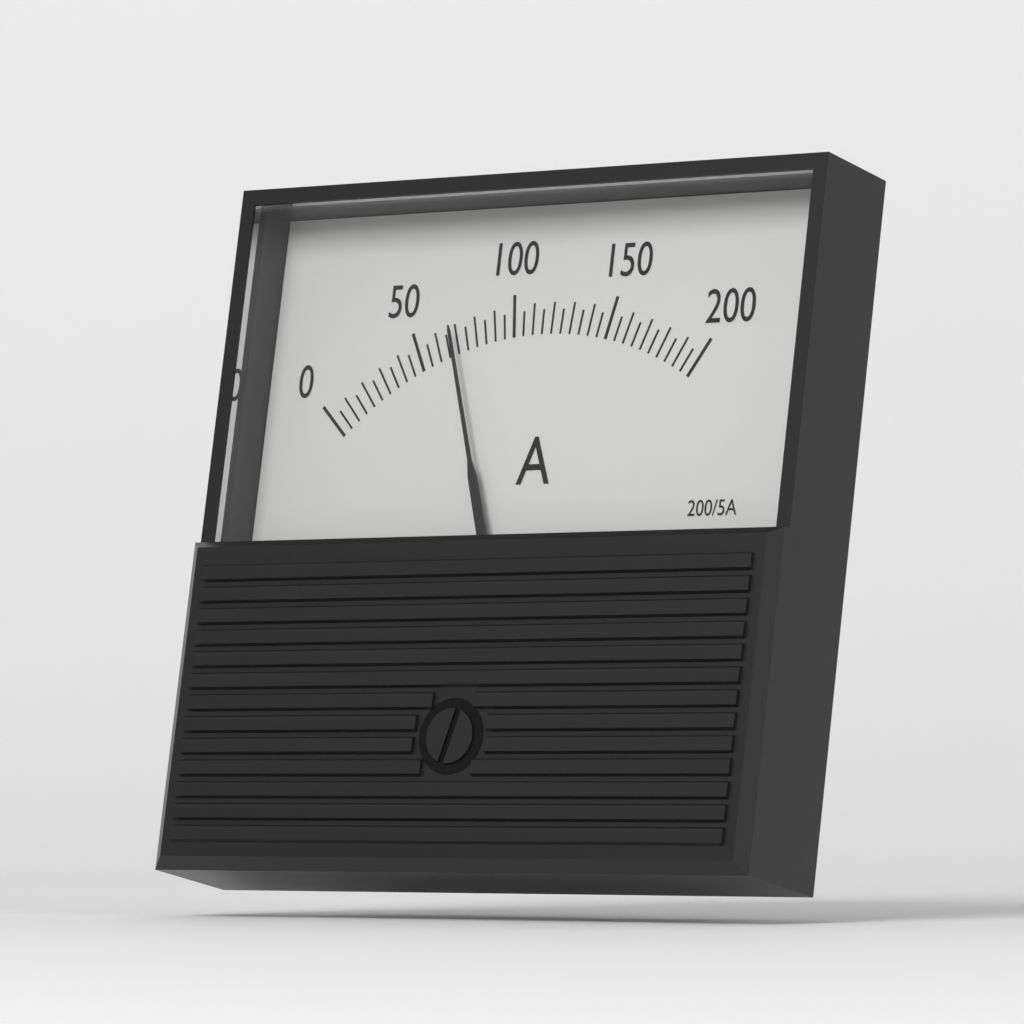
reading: 70 A
